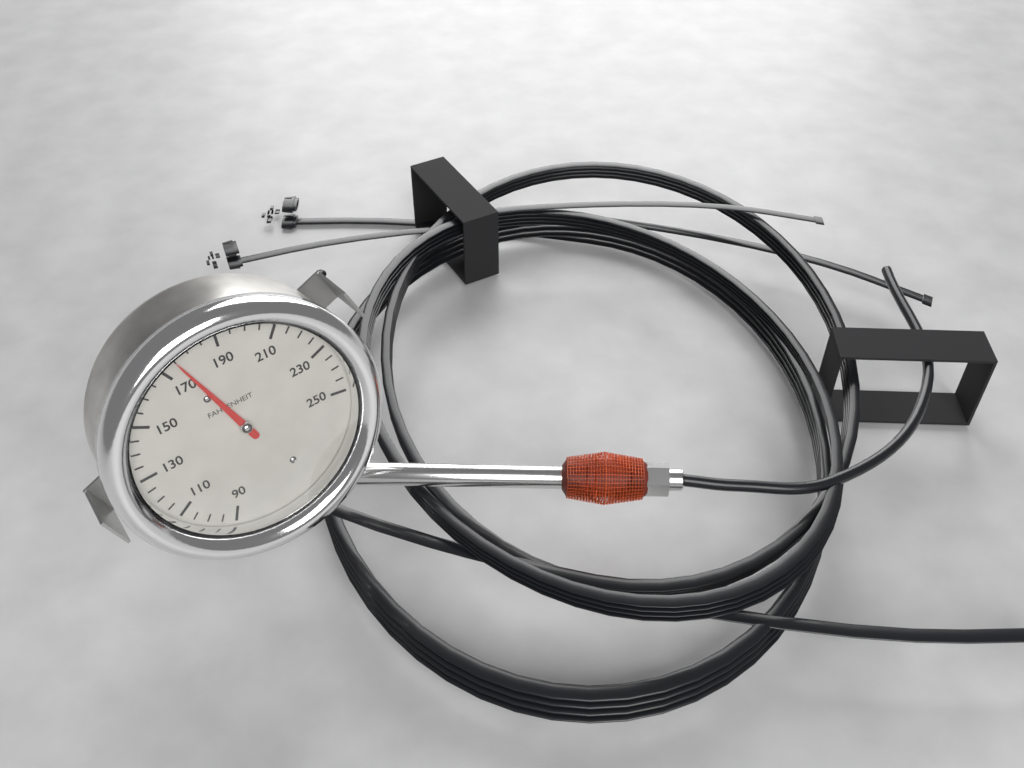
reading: 175 °F
